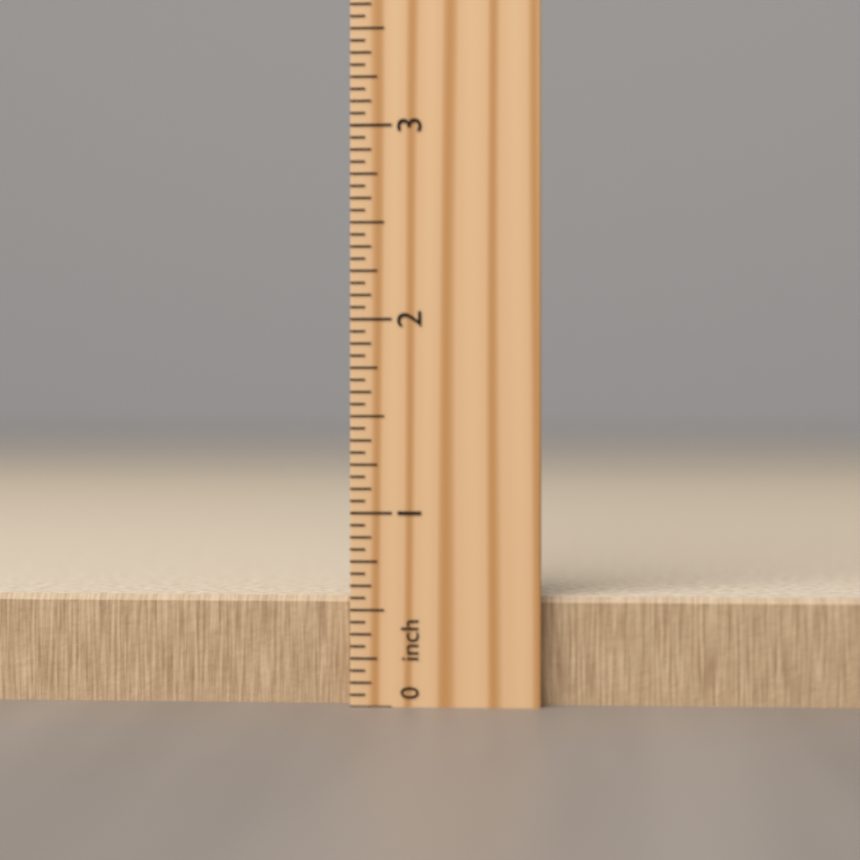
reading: 0.5625 inch
